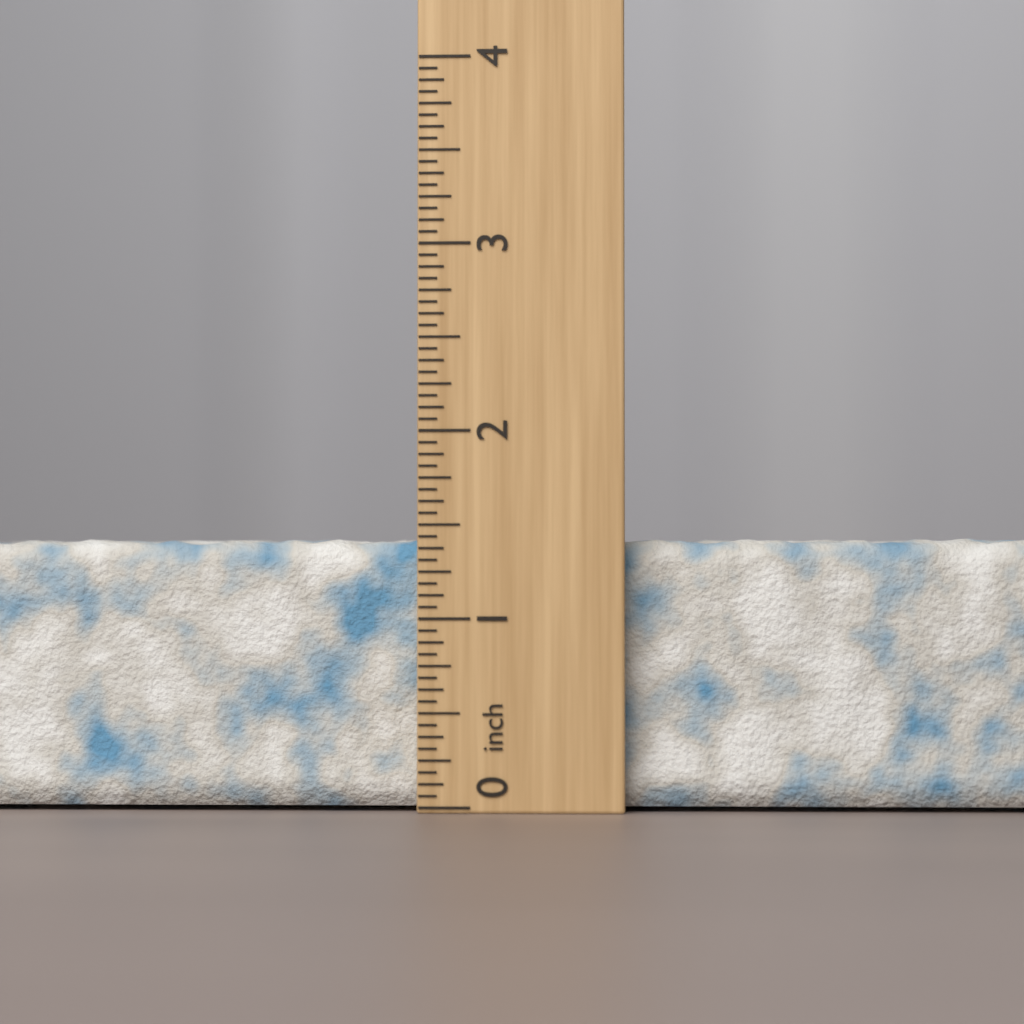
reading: 1.4375 inch
